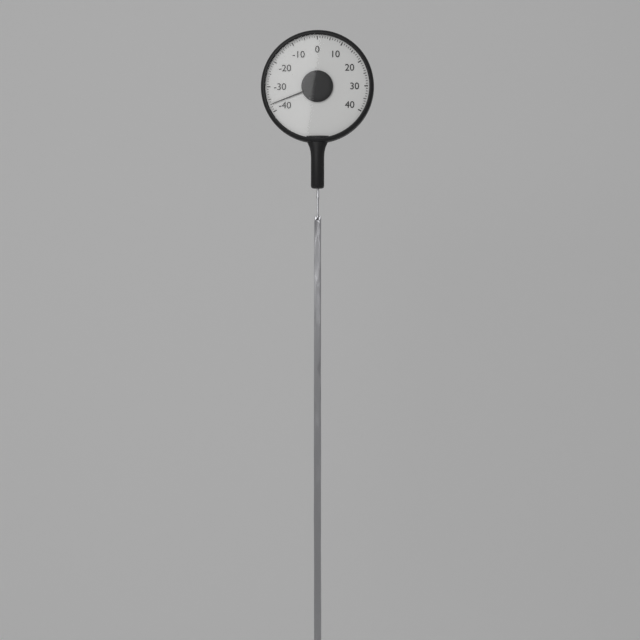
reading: -37 (no unit)
